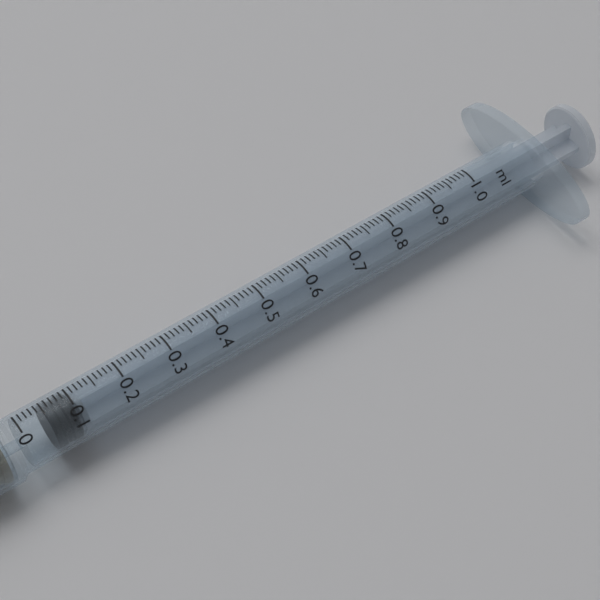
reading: 0.05 ml
